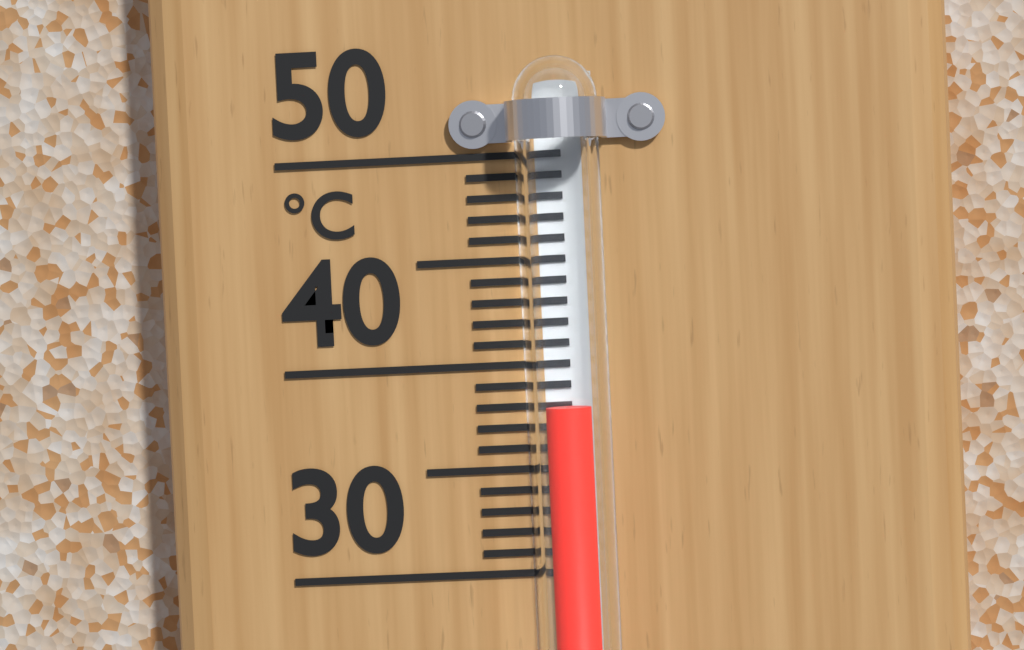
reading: 38 °C
